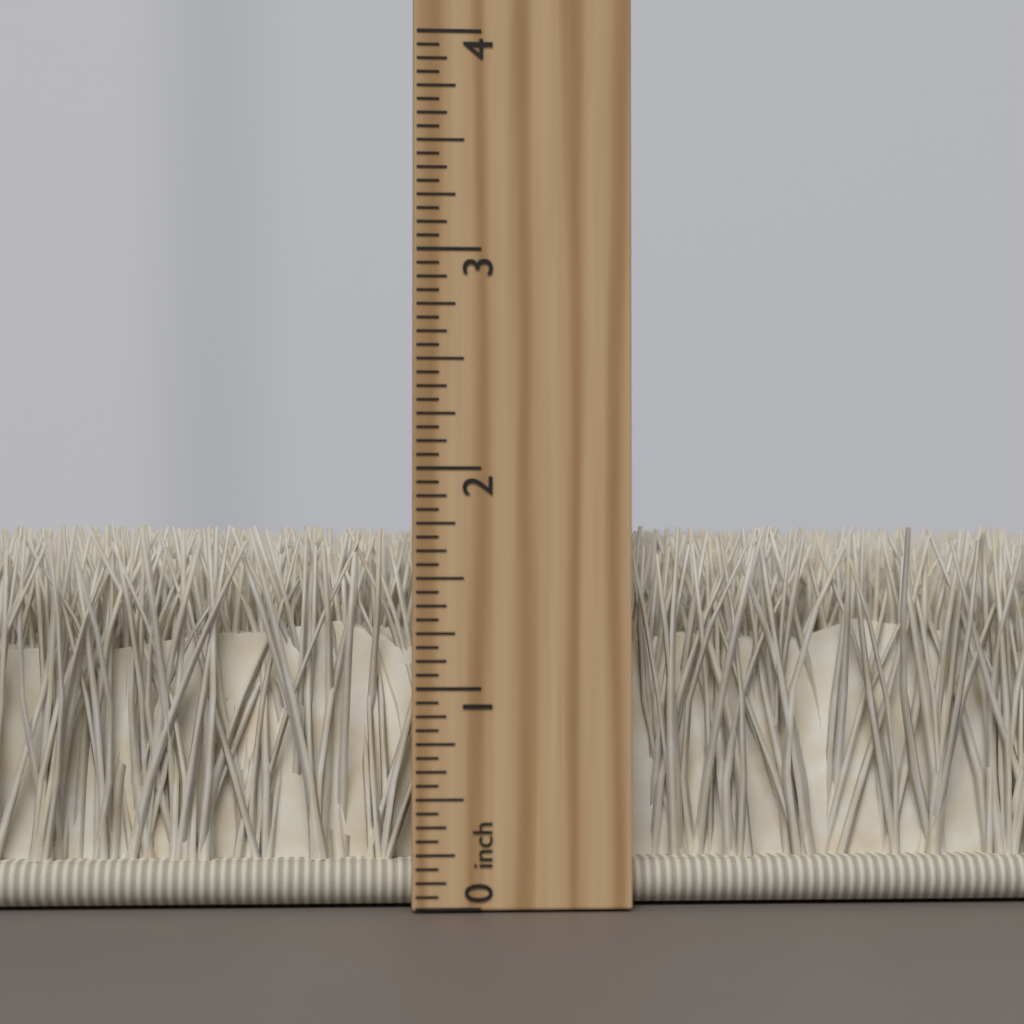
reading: 1.7500 inch
